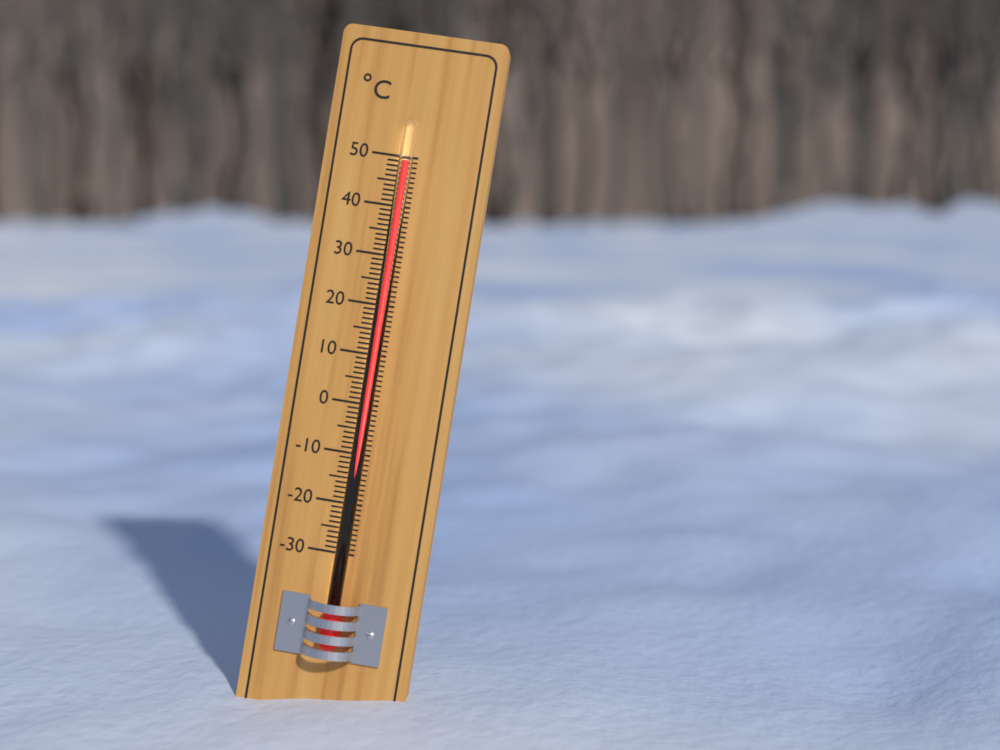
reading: 49 °C
